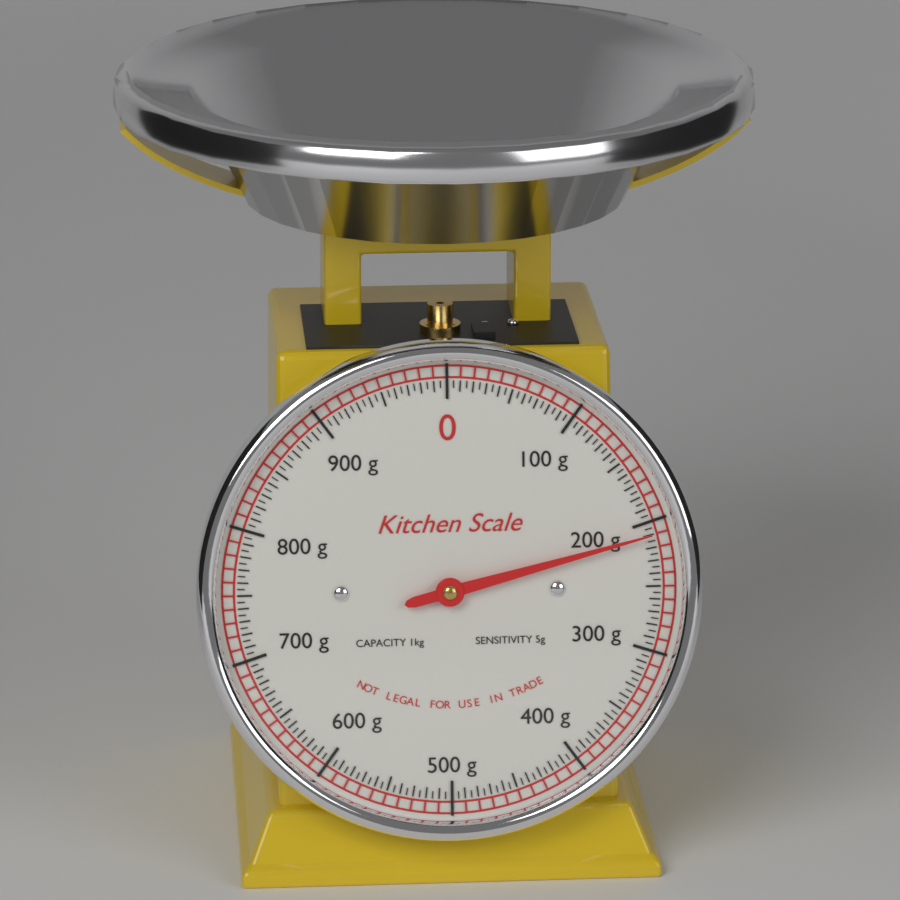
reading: 210 g
